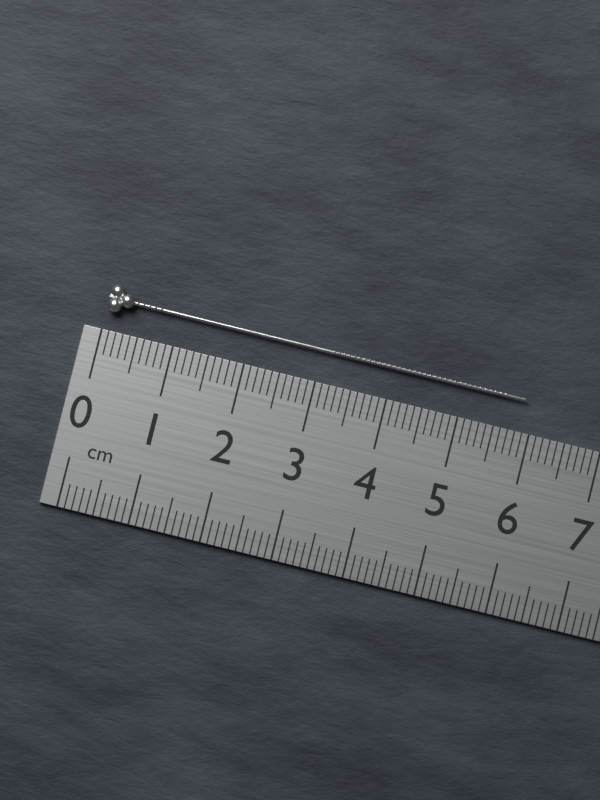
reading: 5.9 cm
